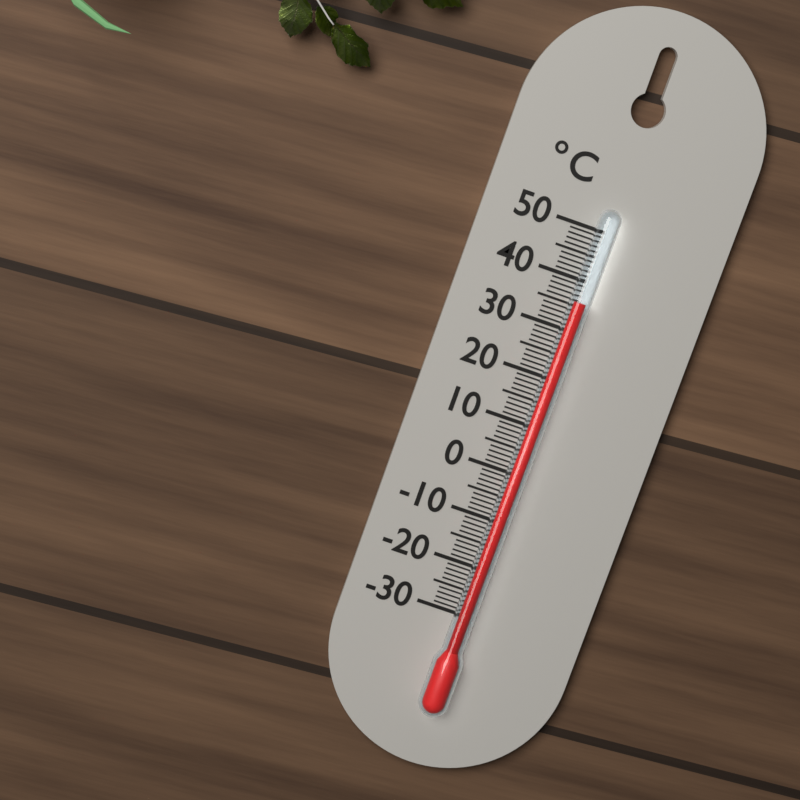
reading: 36 °C
